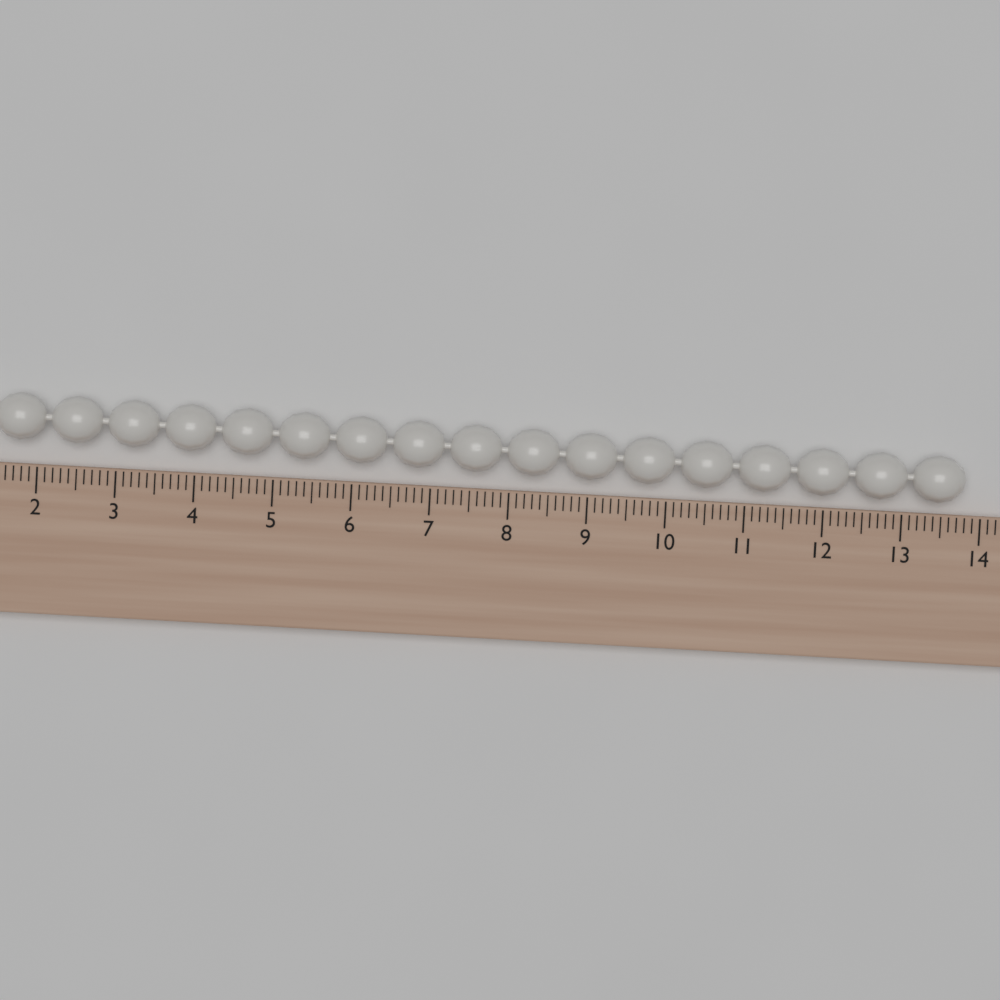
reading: 13.8 (no unit)
